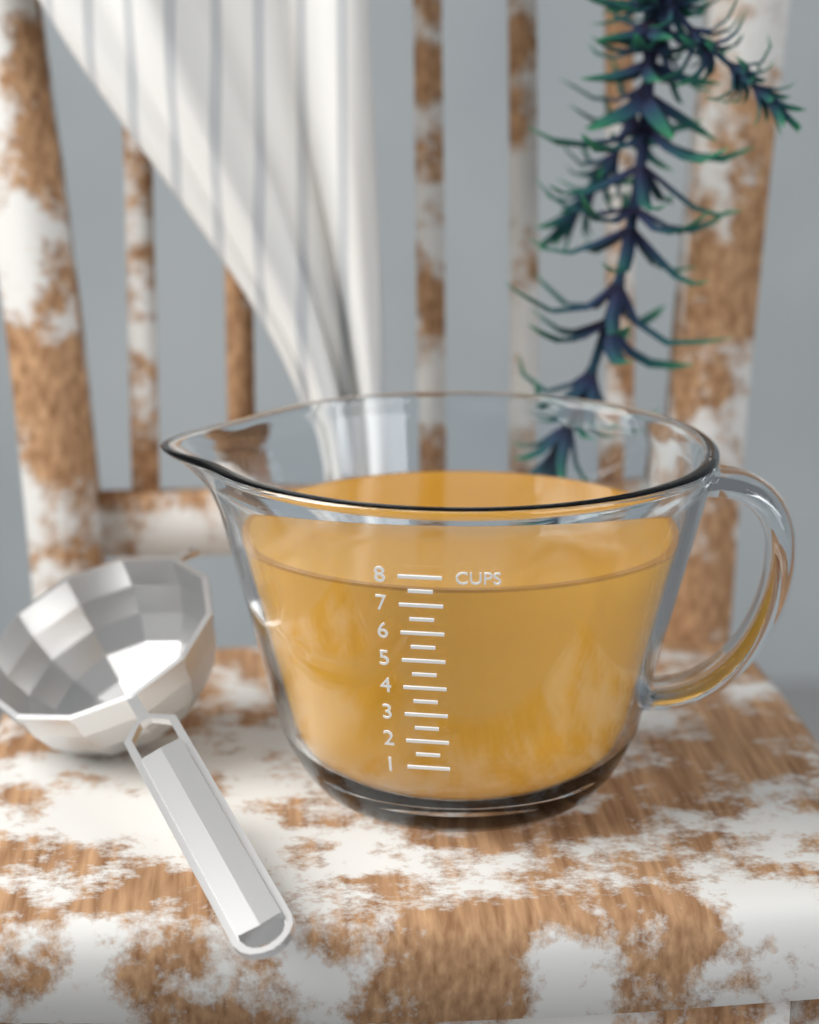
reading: 7.5 cups
